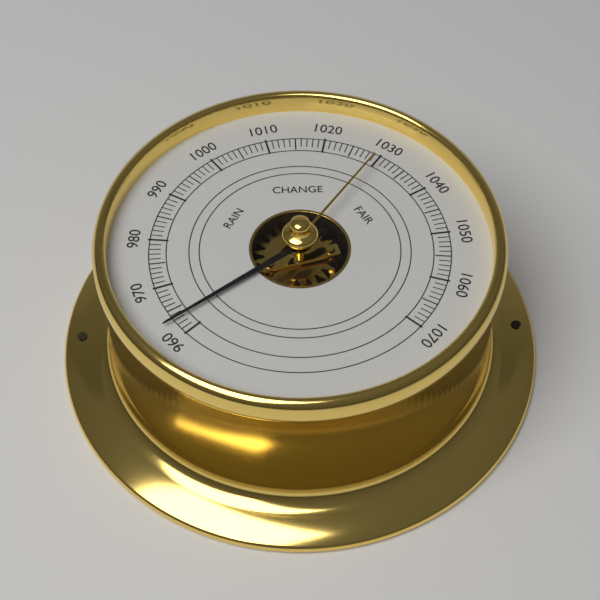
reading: 963 (no unit)
